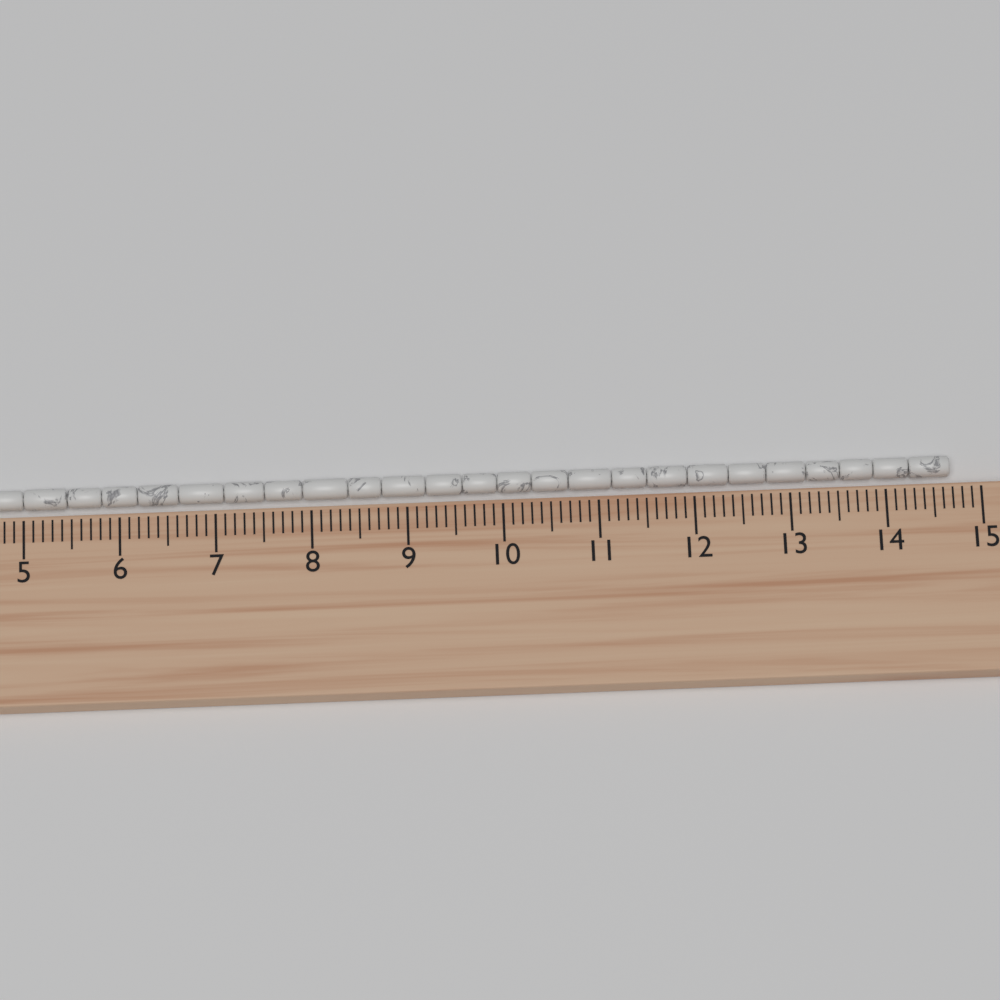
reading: 14.7 cm
